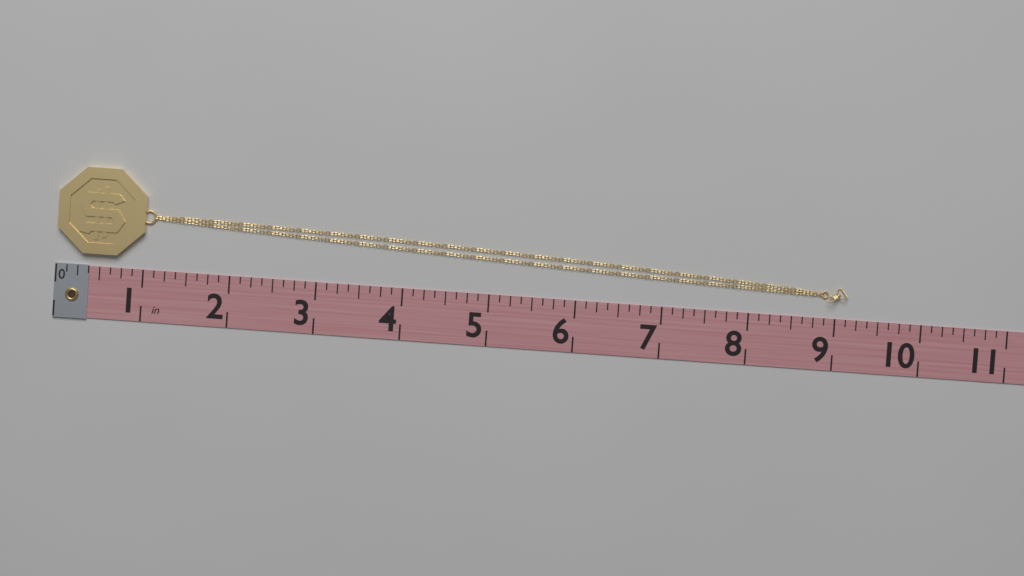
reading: 9.125 in
